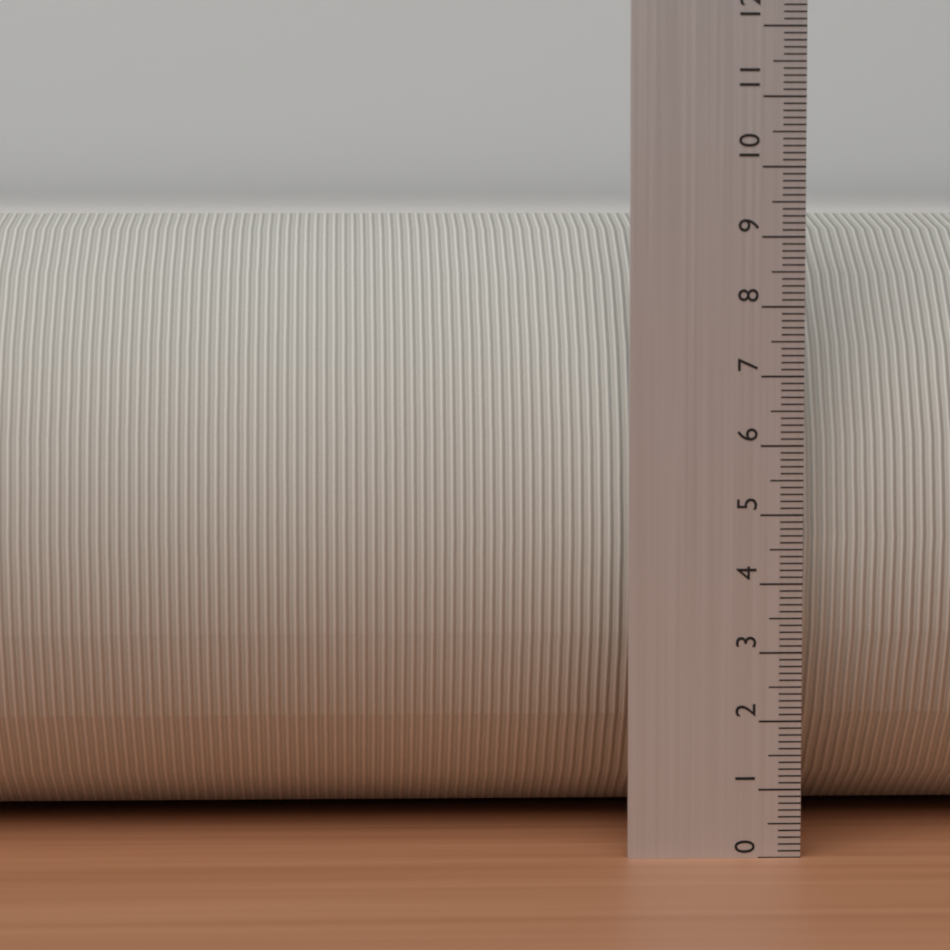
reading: 9.3 (no unit)
